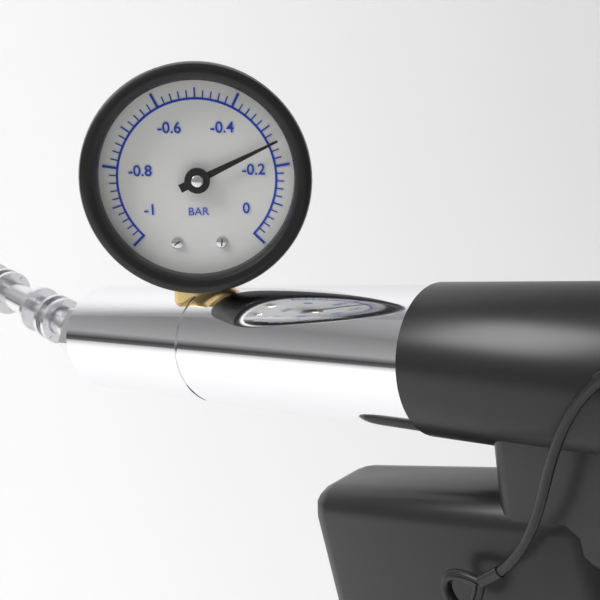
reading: -0.26 bar
